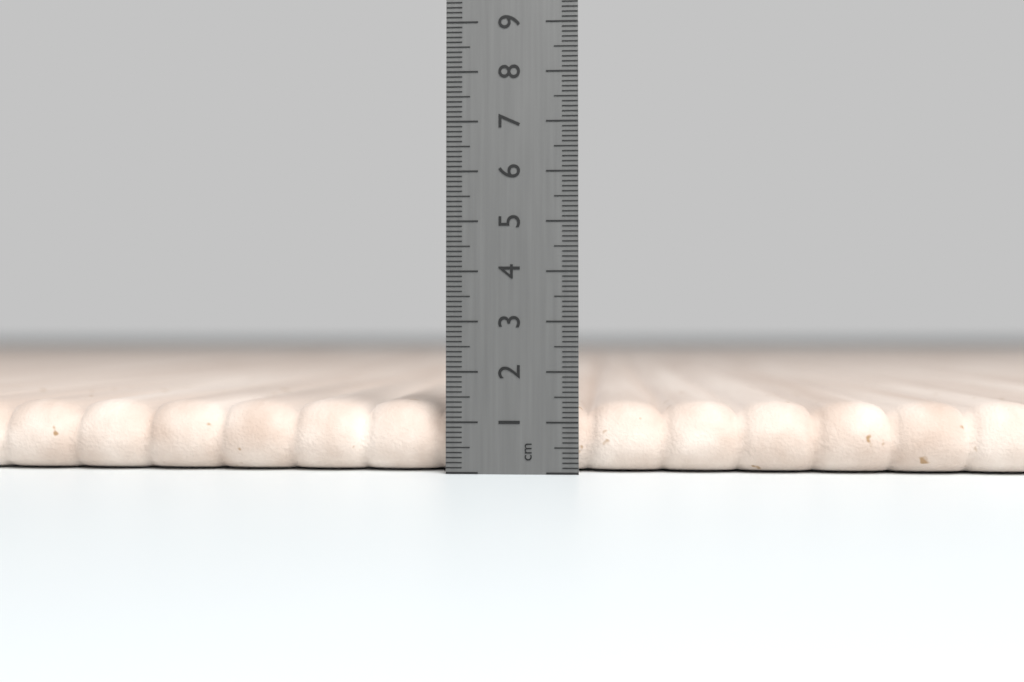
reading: 1.4 cm
